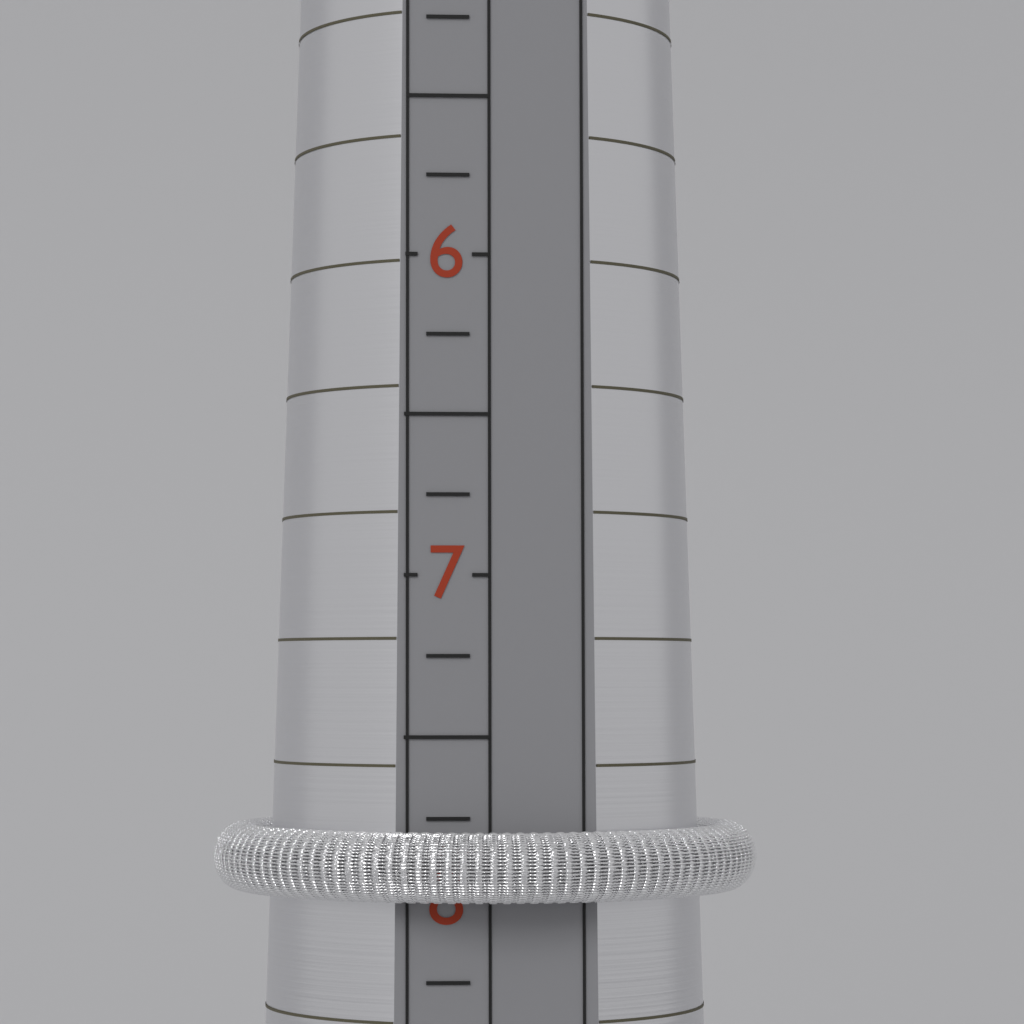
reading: 8.00 (no unit)
